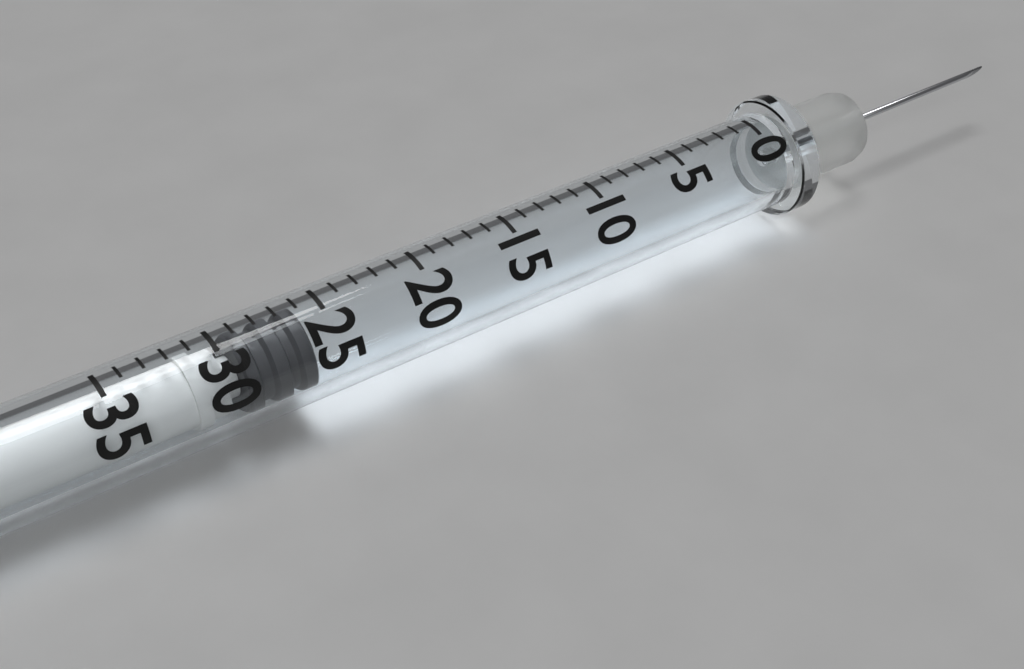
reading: 26 (no unit)
